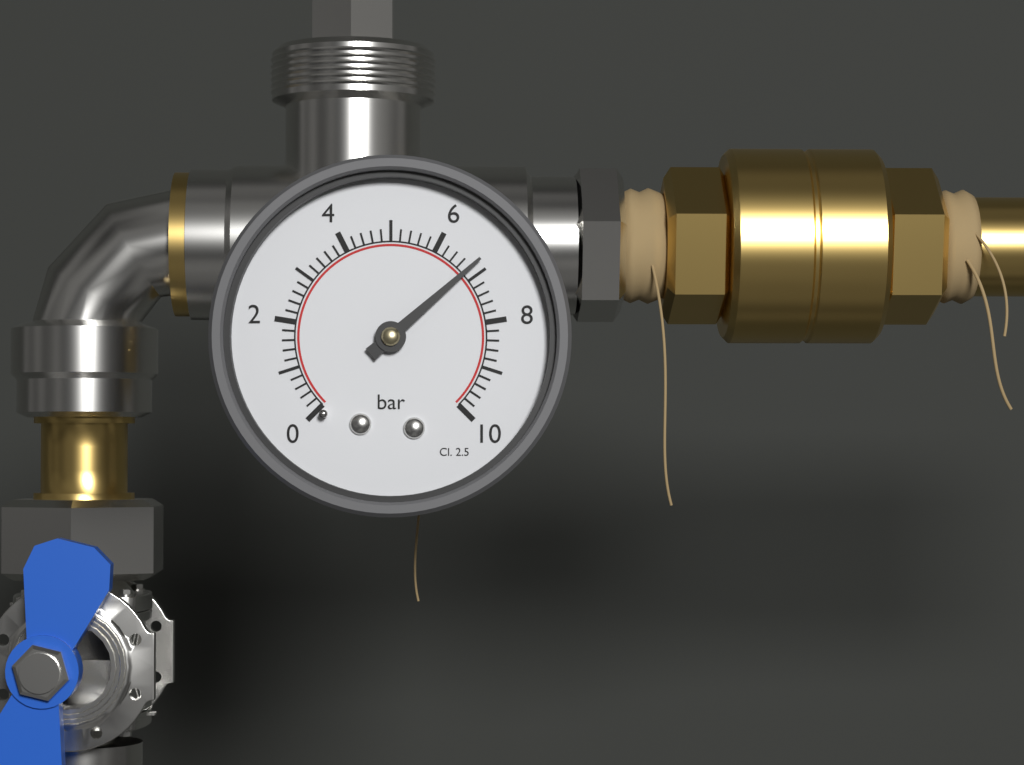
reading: 6.8 bar
